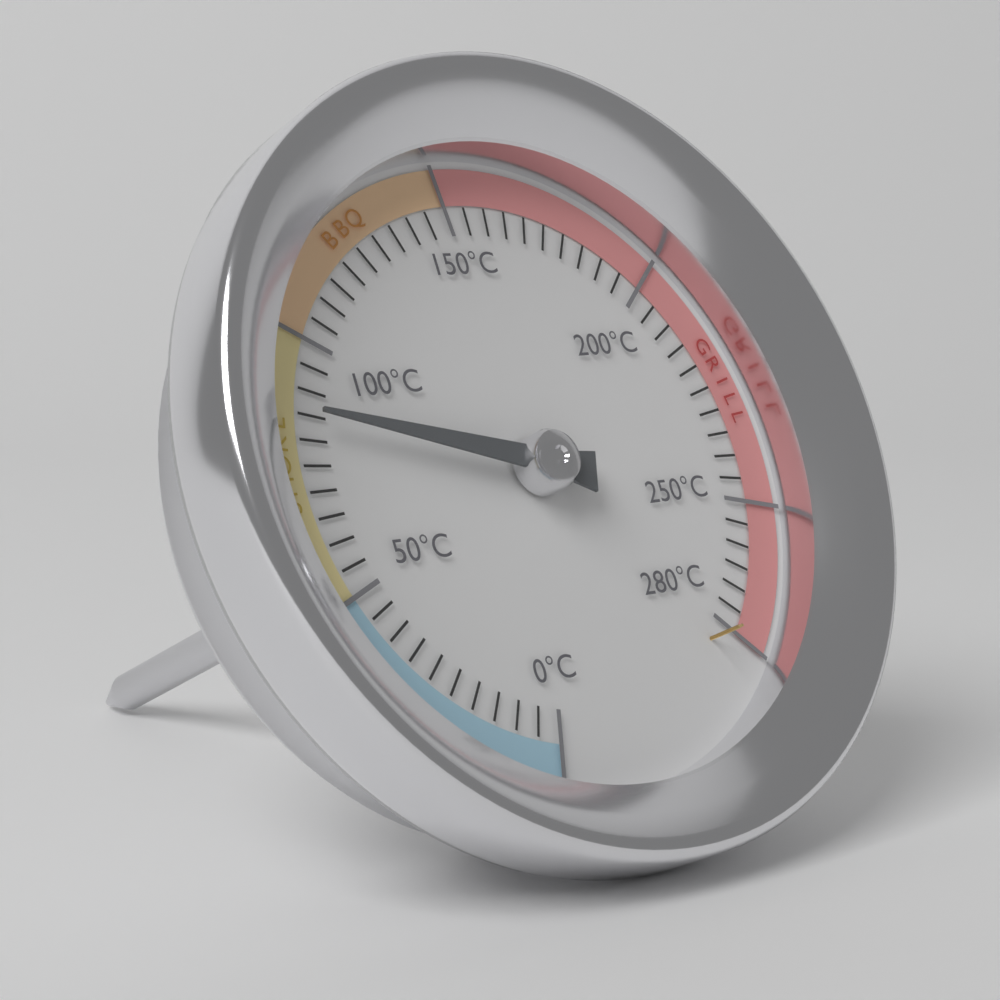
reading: 85 °C
